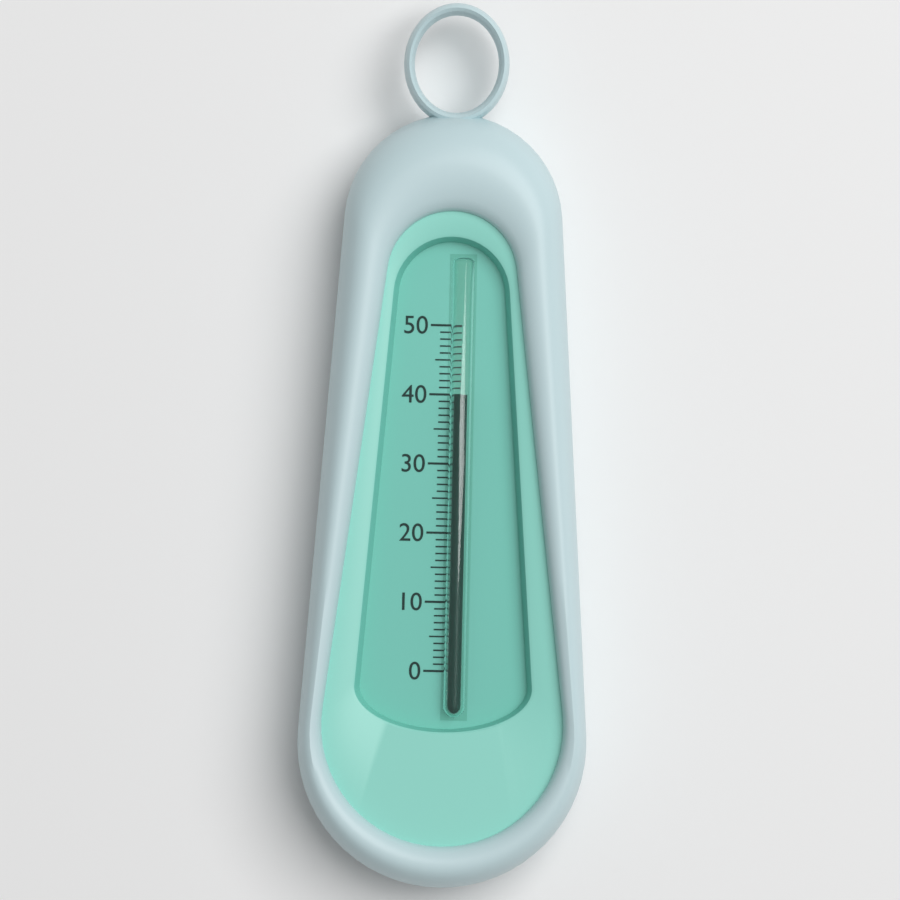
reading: 40 (no unit)
